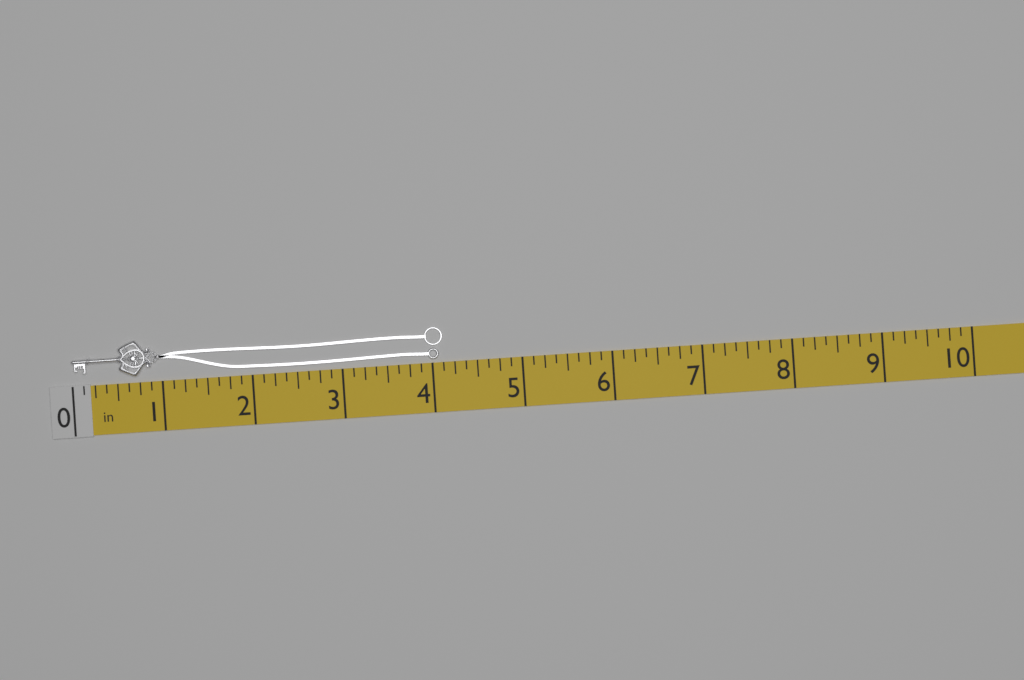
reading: 4.125 in
